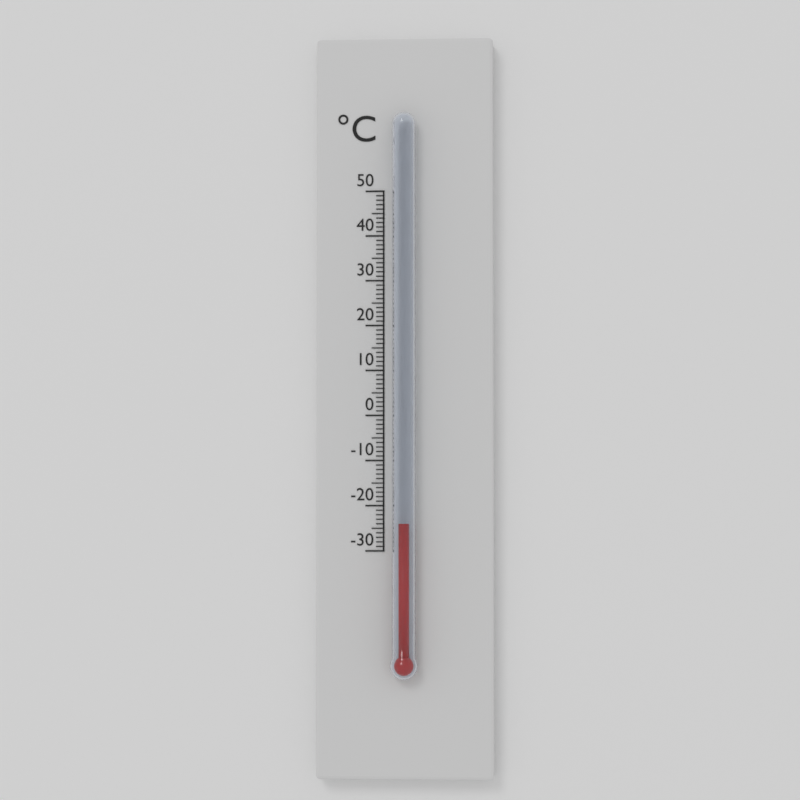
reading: -24 °C
